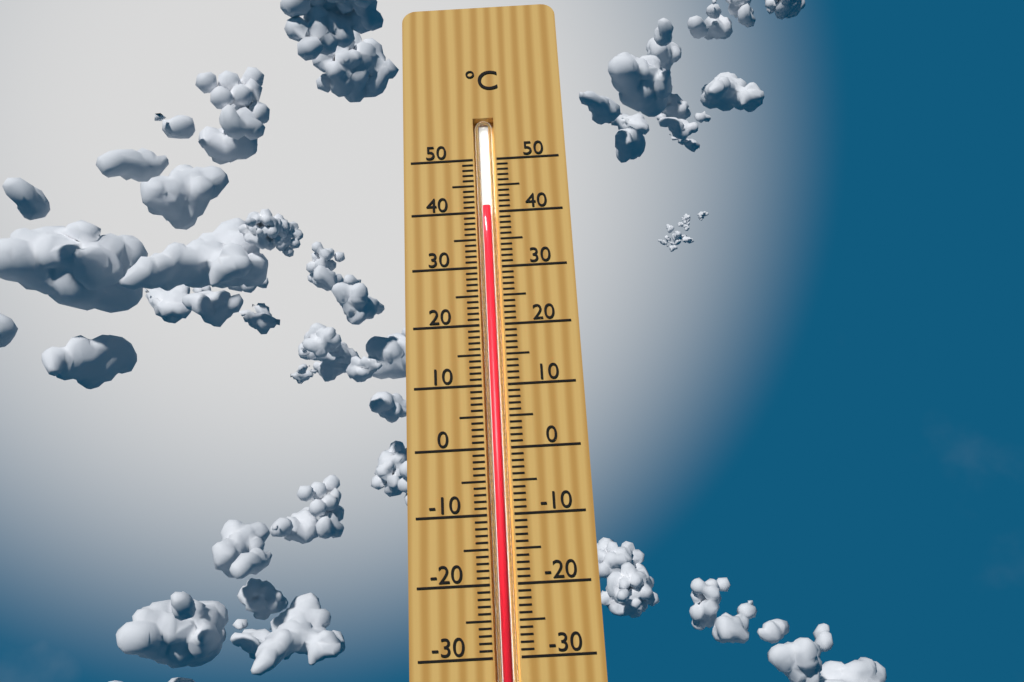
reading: 41 °C
